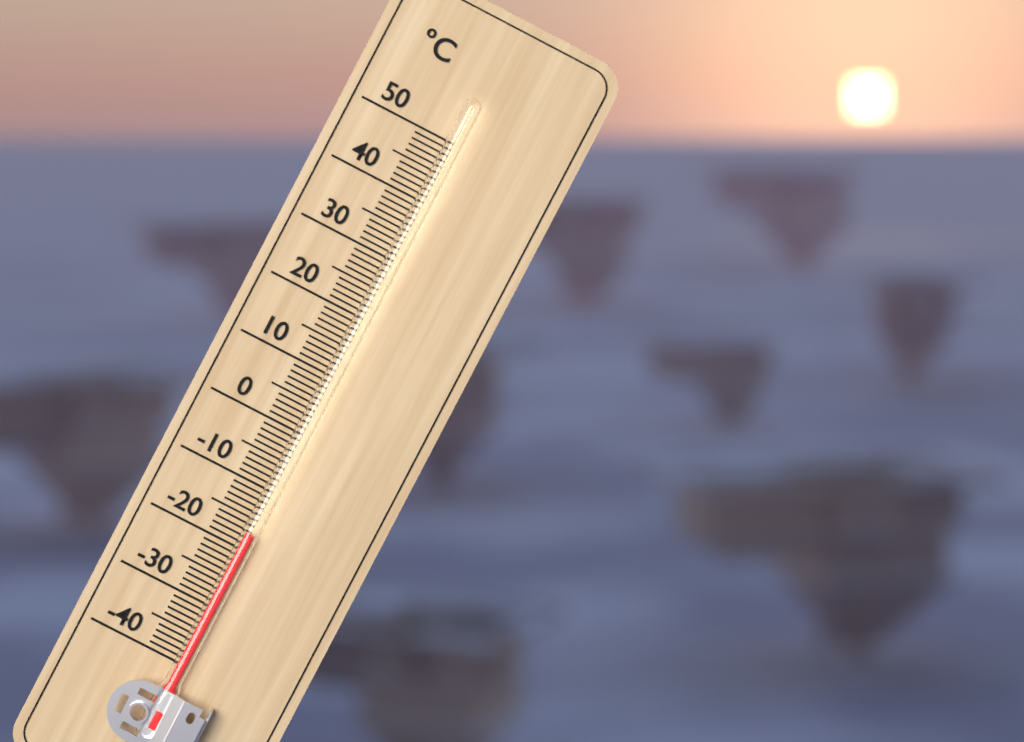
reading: -17 °C
